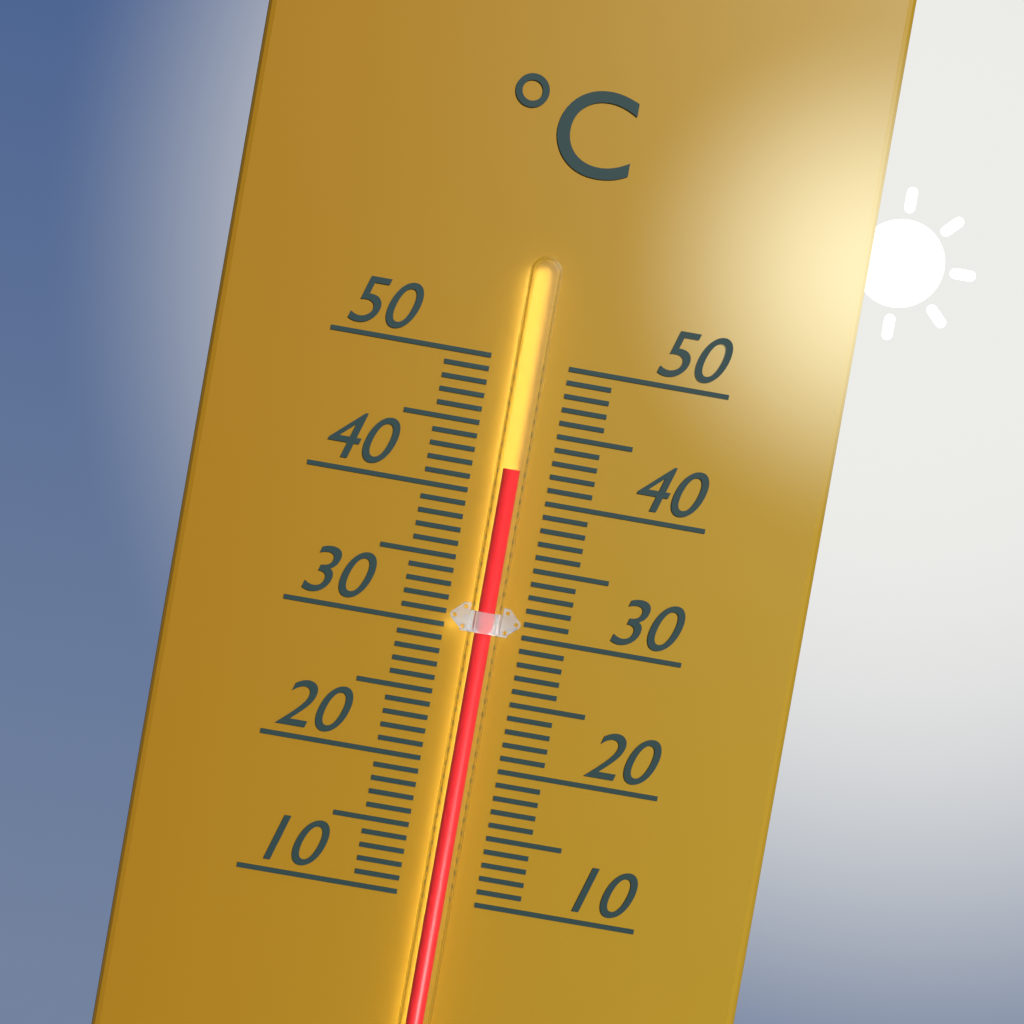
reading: 42 °C
